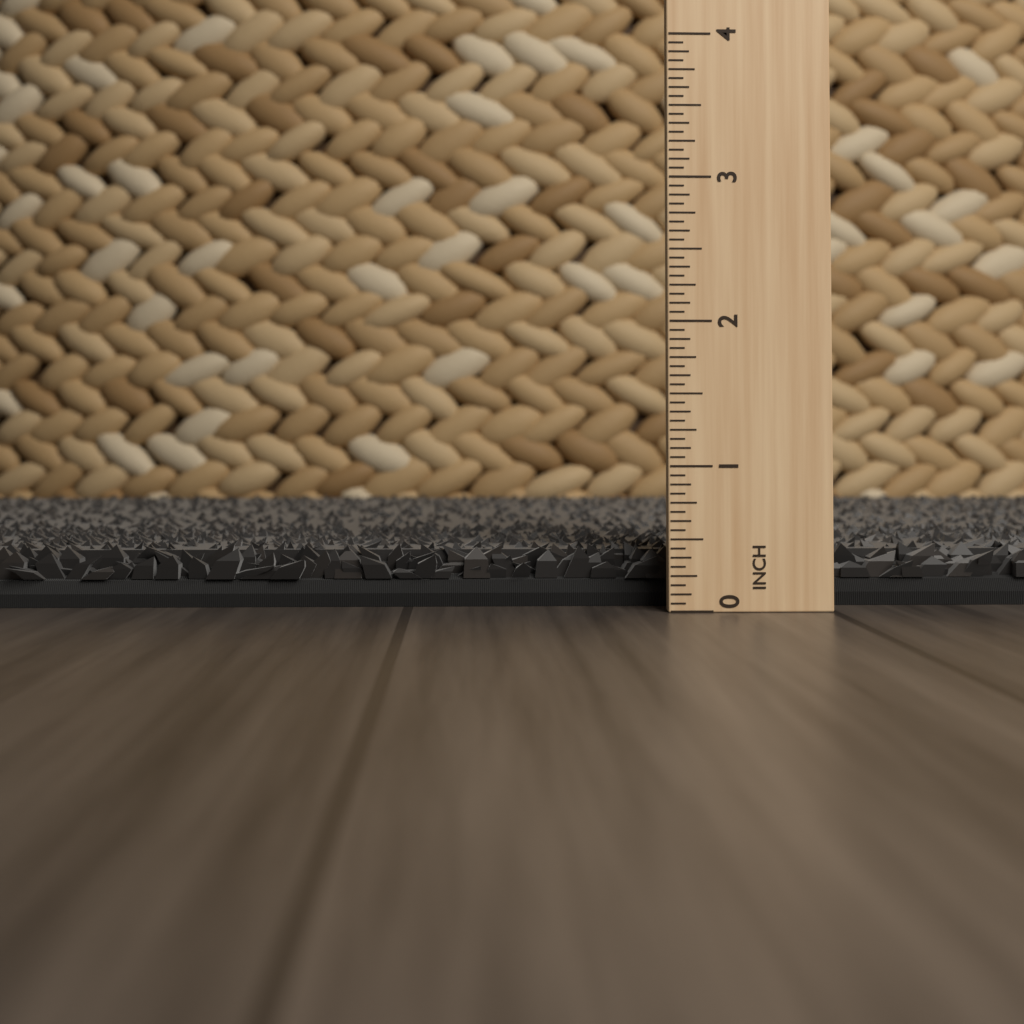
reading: 0.4375 in
